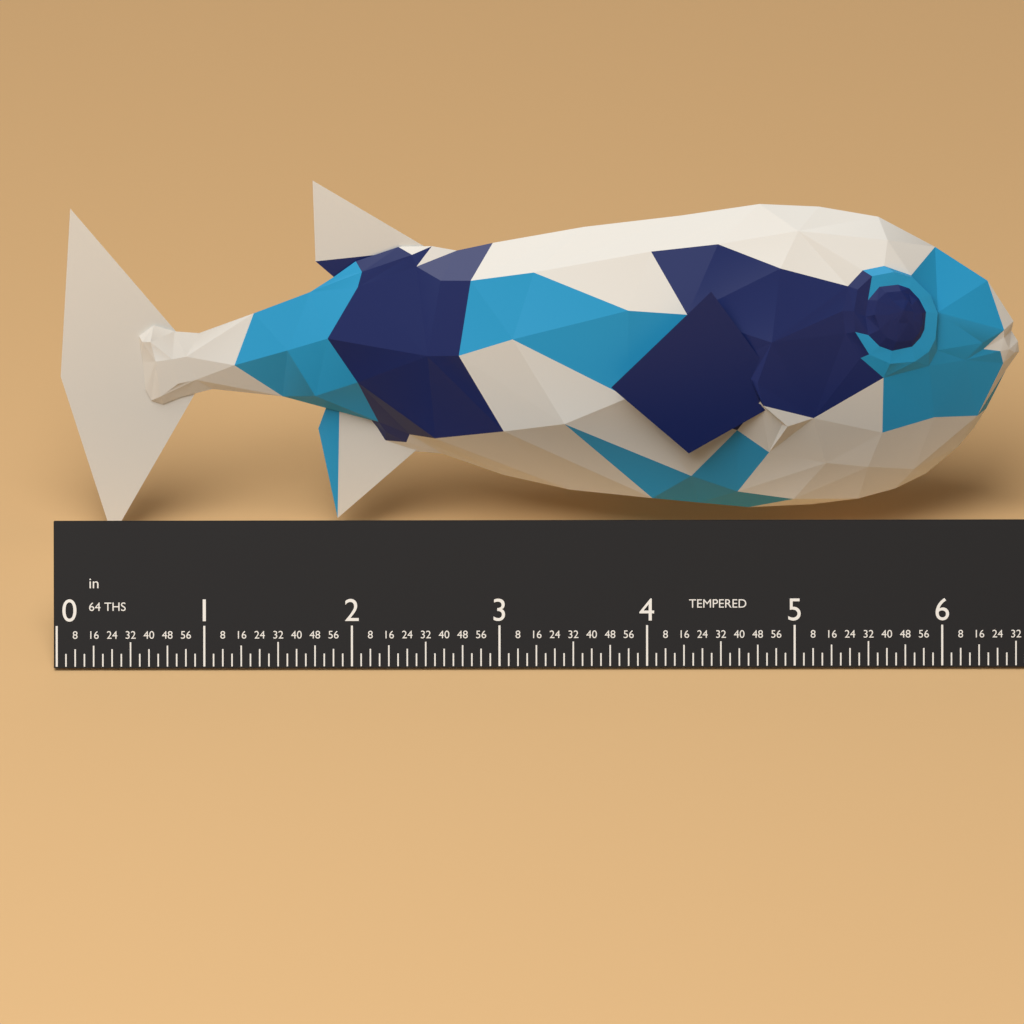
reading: 6.5625 in
